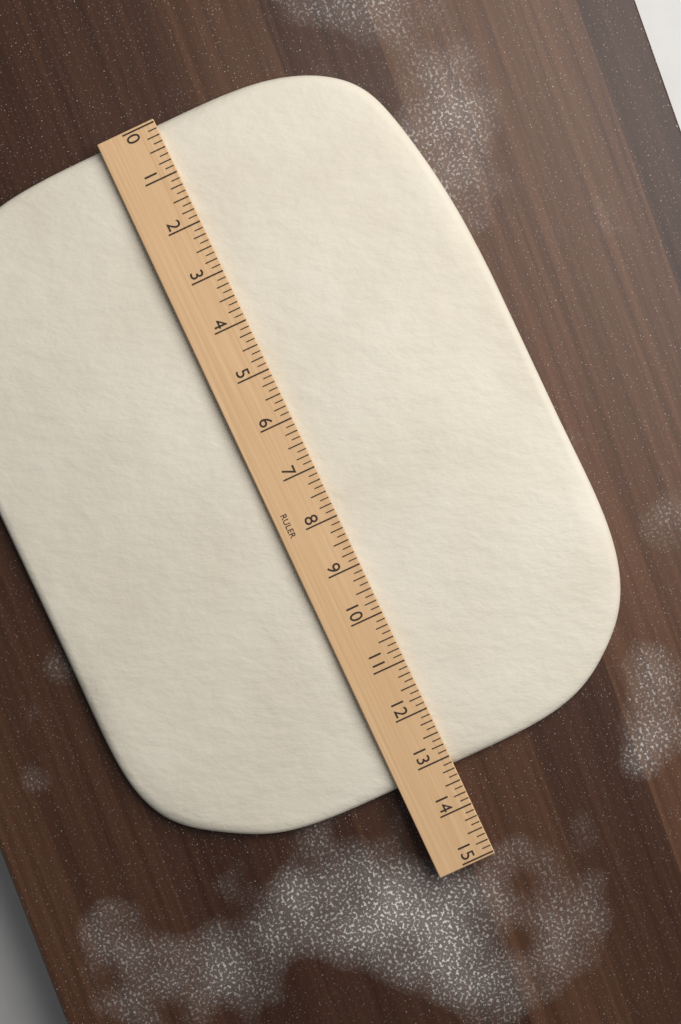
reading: 13.250 (no unit)
